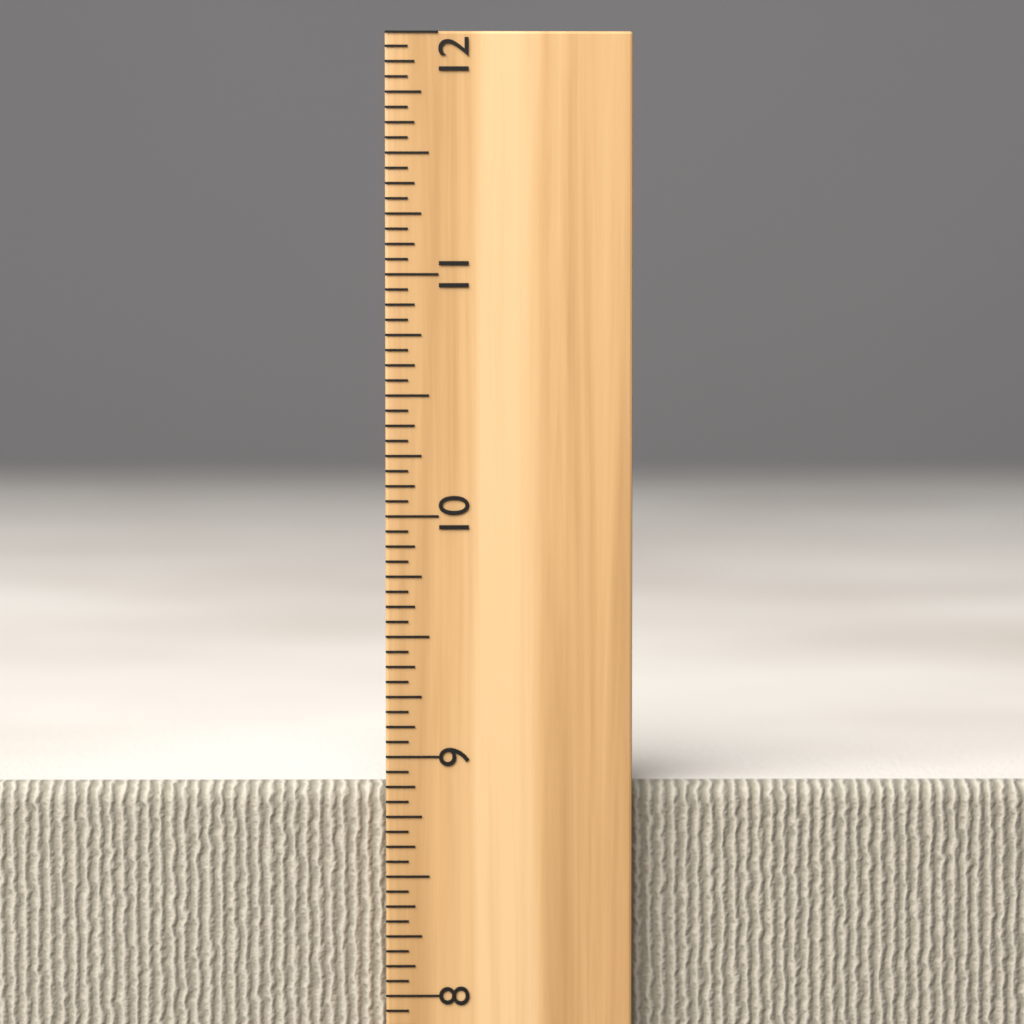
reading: 8.8750 inch
